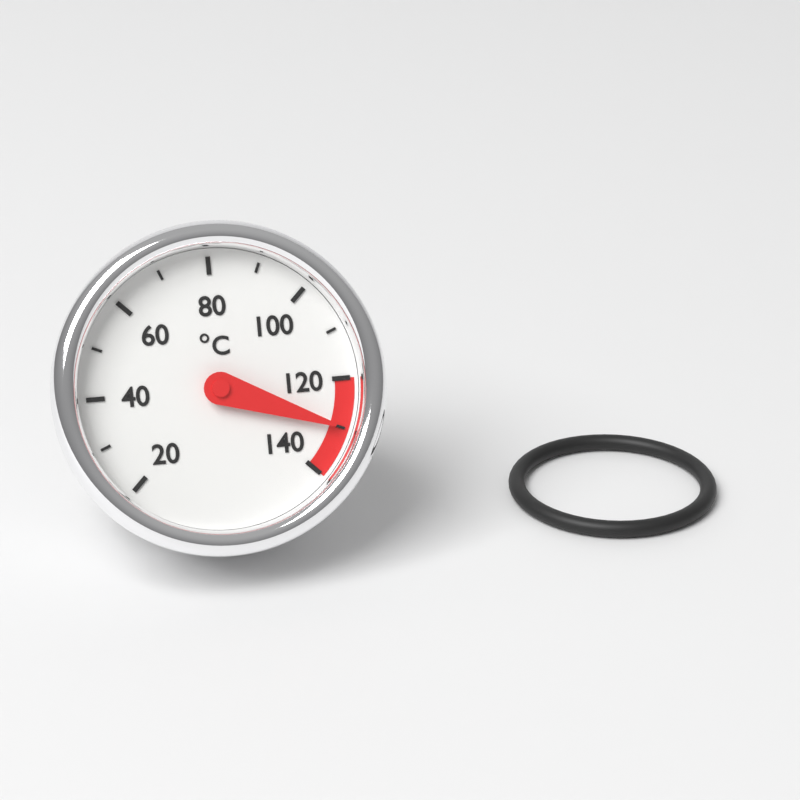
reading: 130 °C
